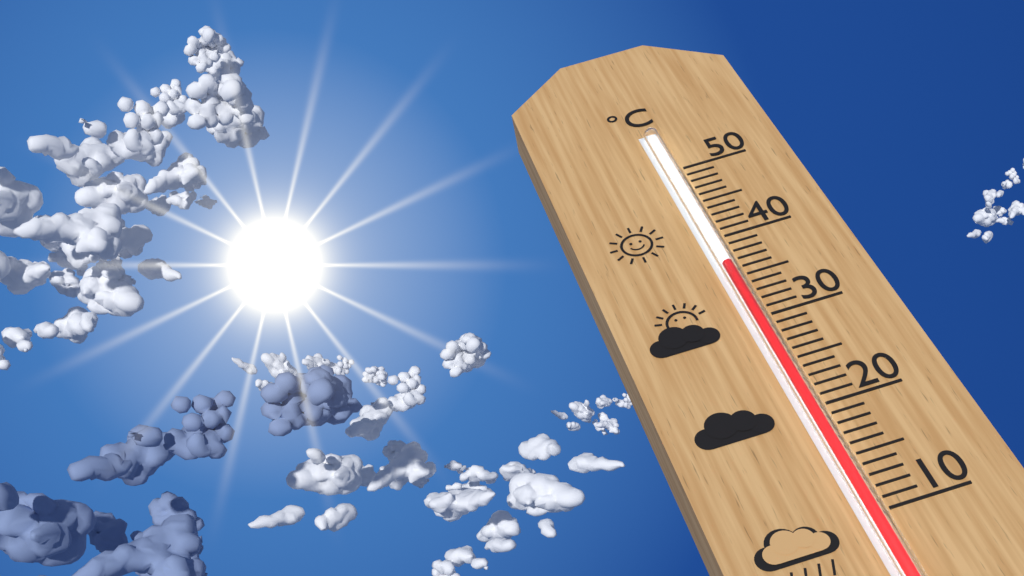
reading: 36 °C
